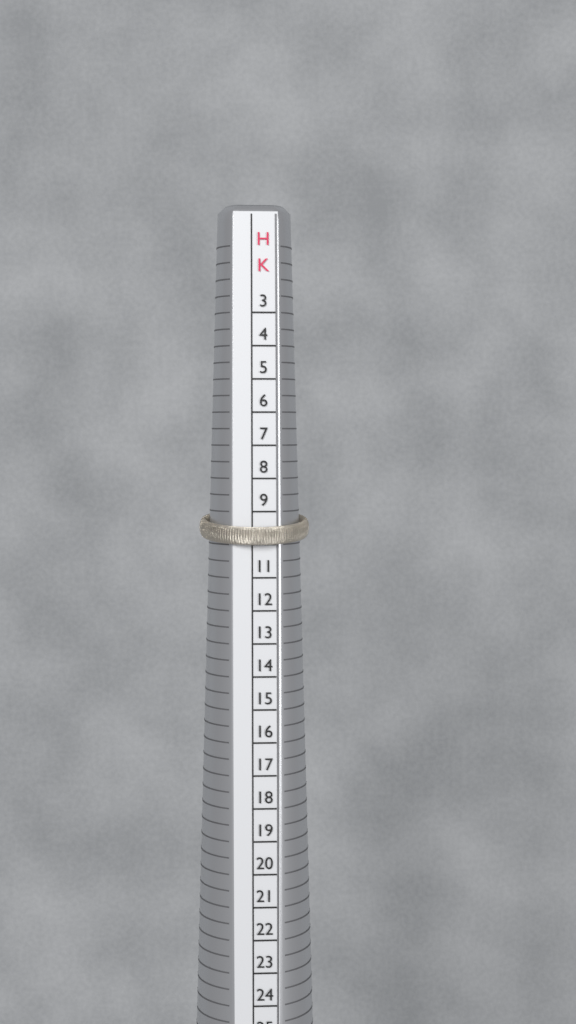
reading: 10 HK
